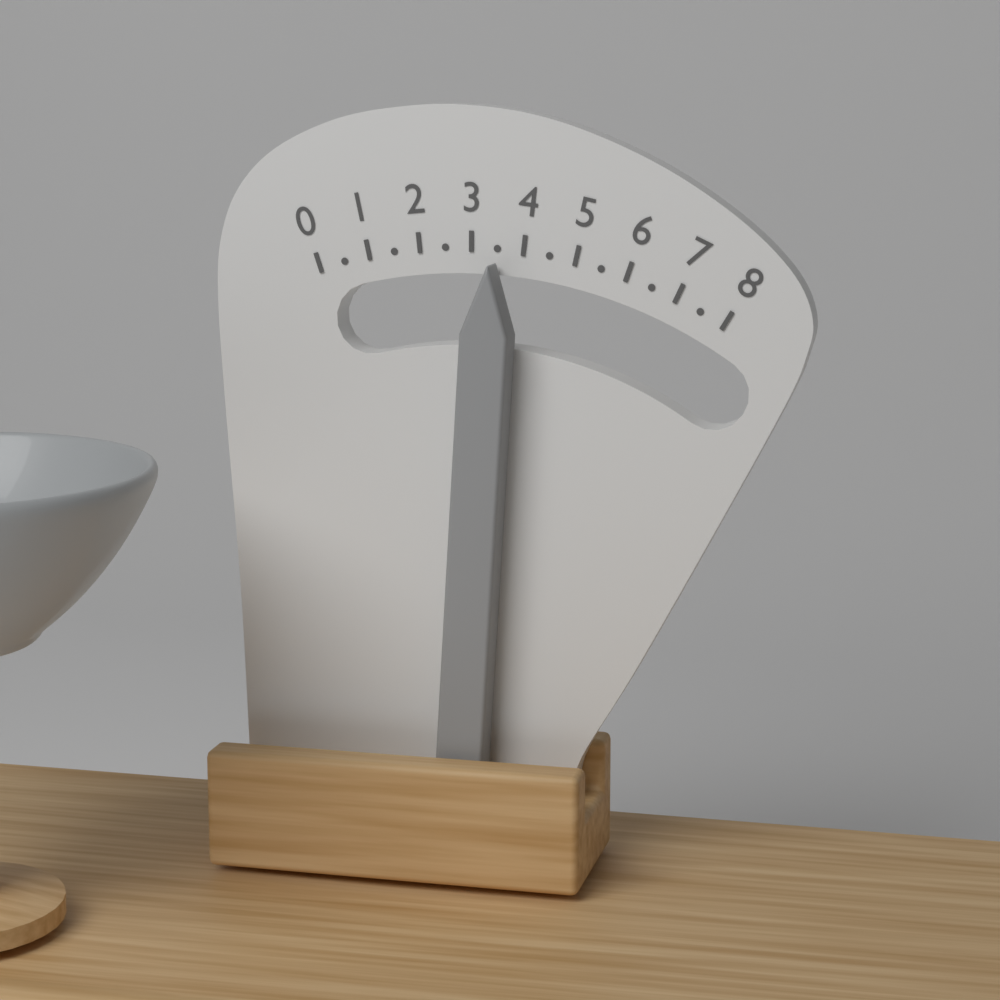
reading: 3.5 (no unit)
